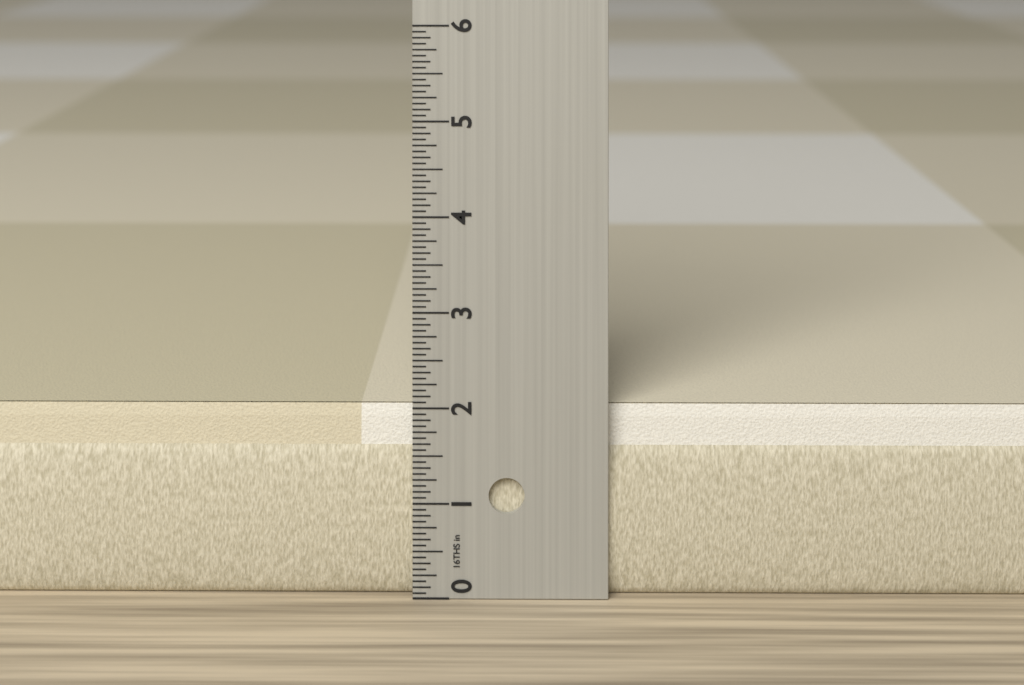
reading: 2.0000 in
